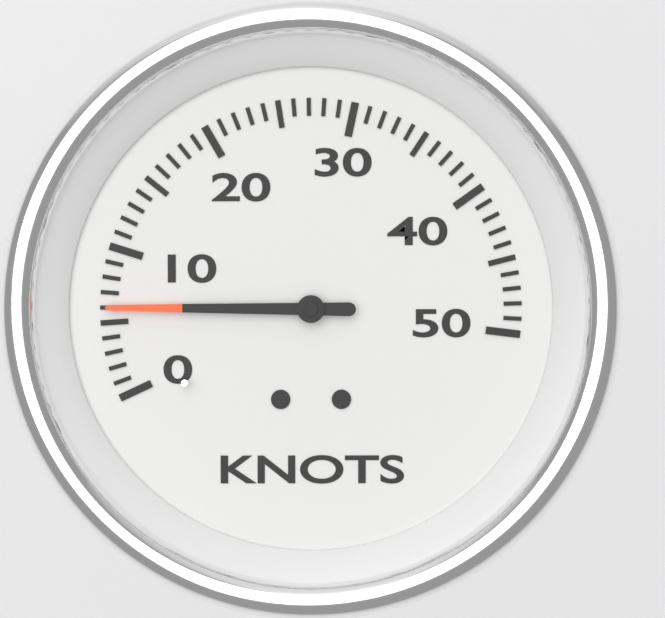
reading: 6 knots
